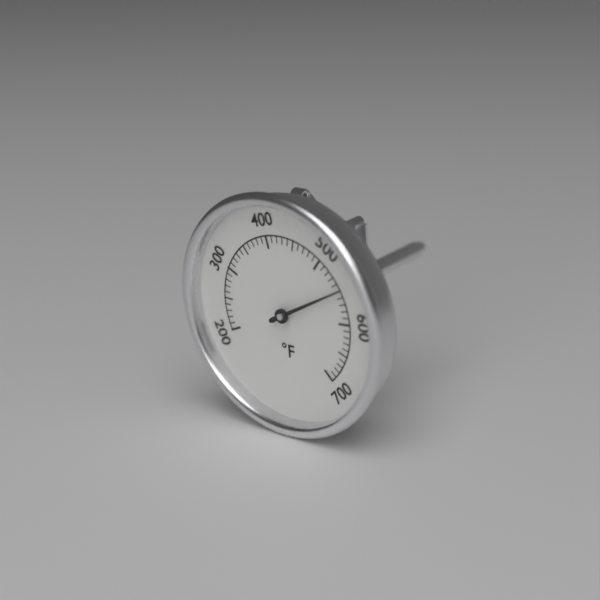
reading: 550 °F
